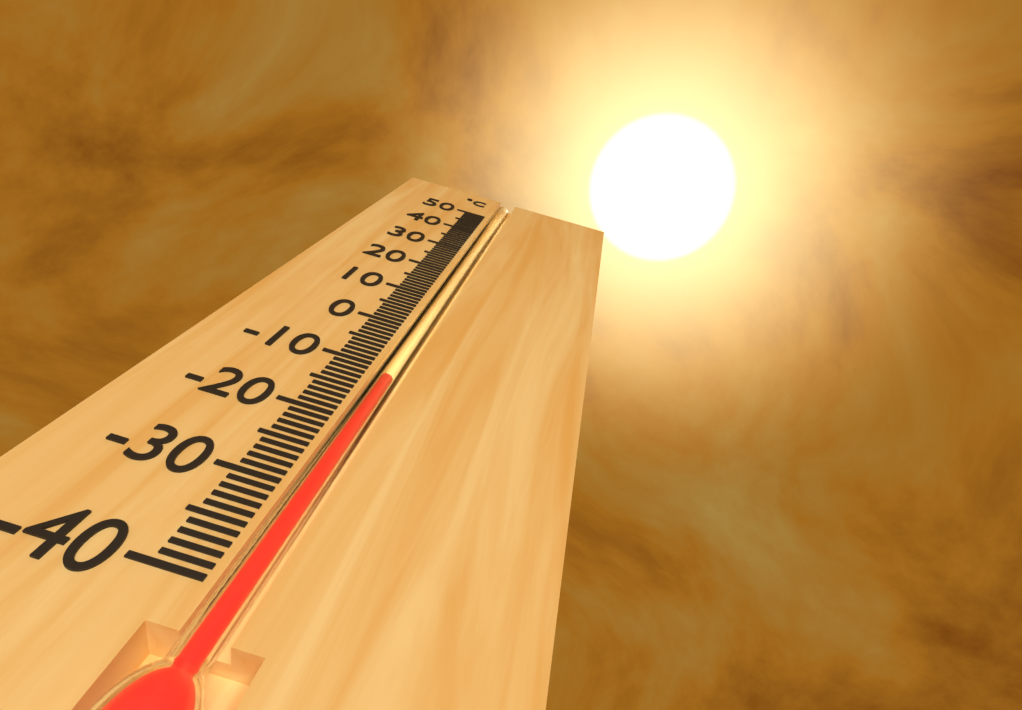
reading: -12 °C
